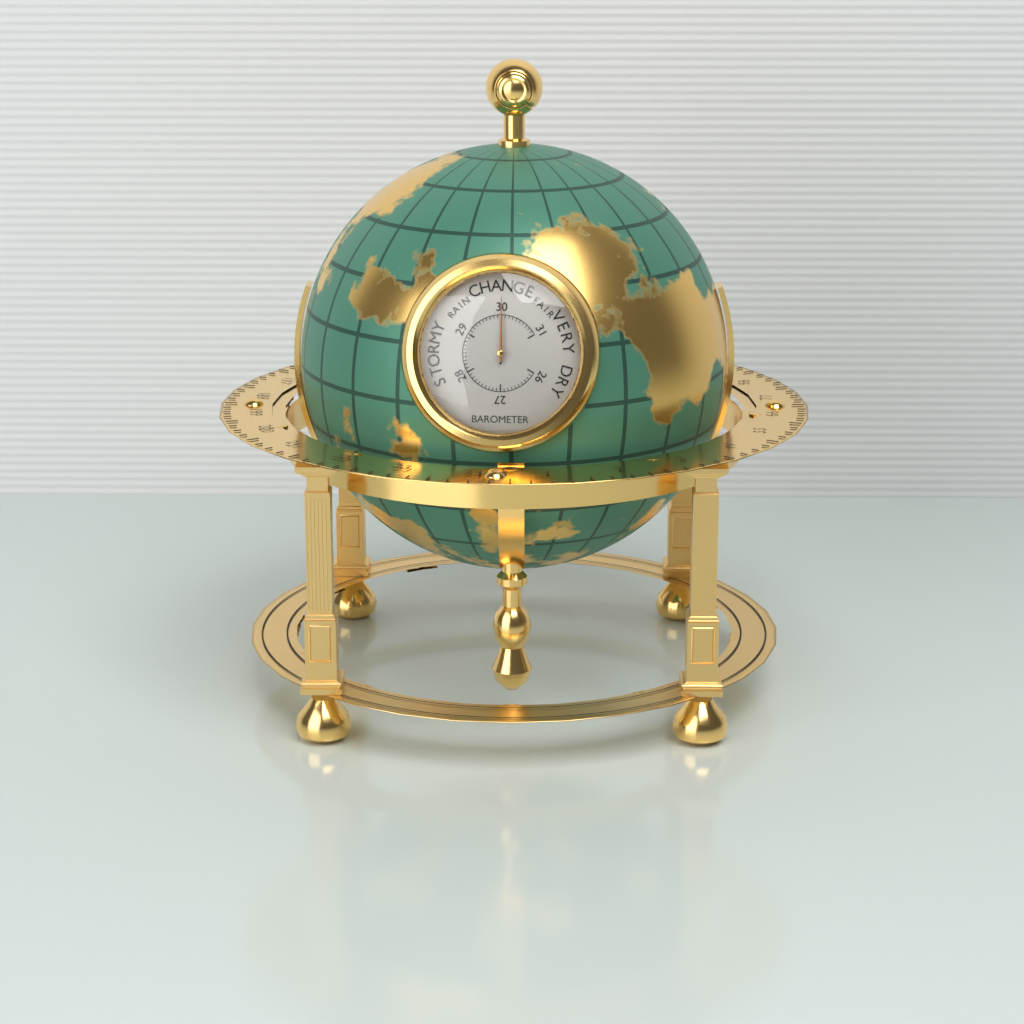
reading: 30.0 inHg
